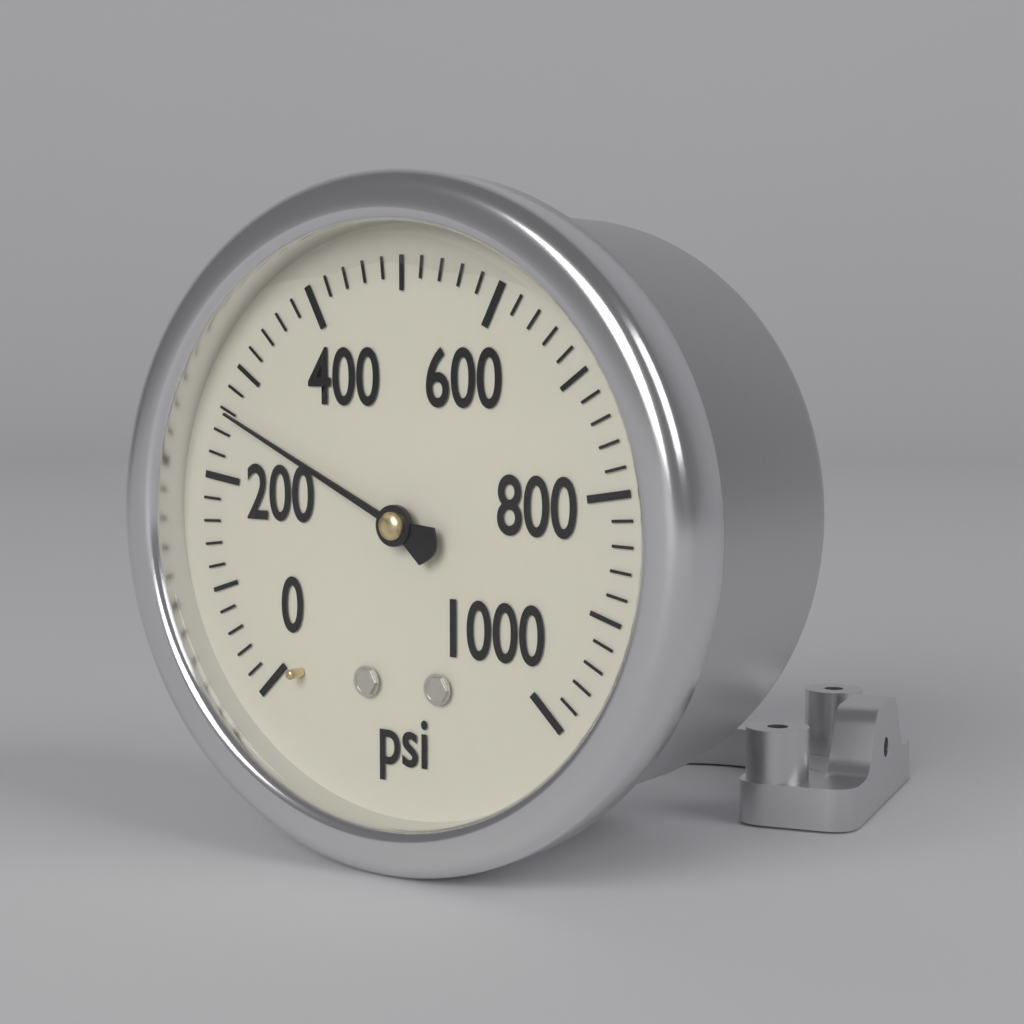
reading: 260 psi
